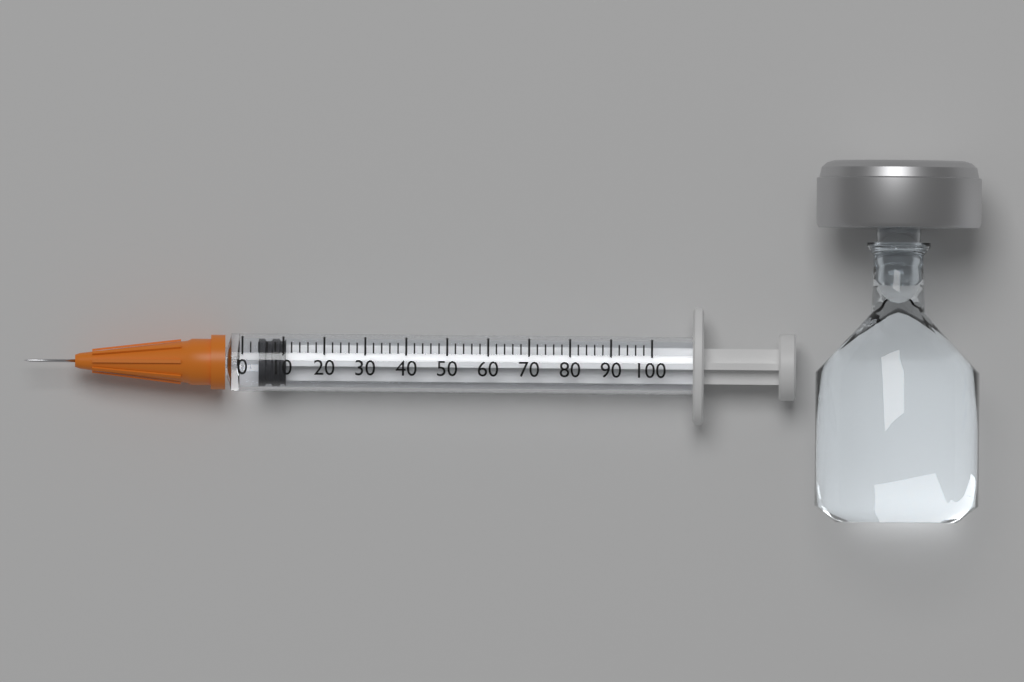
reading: 4 (no unit)
